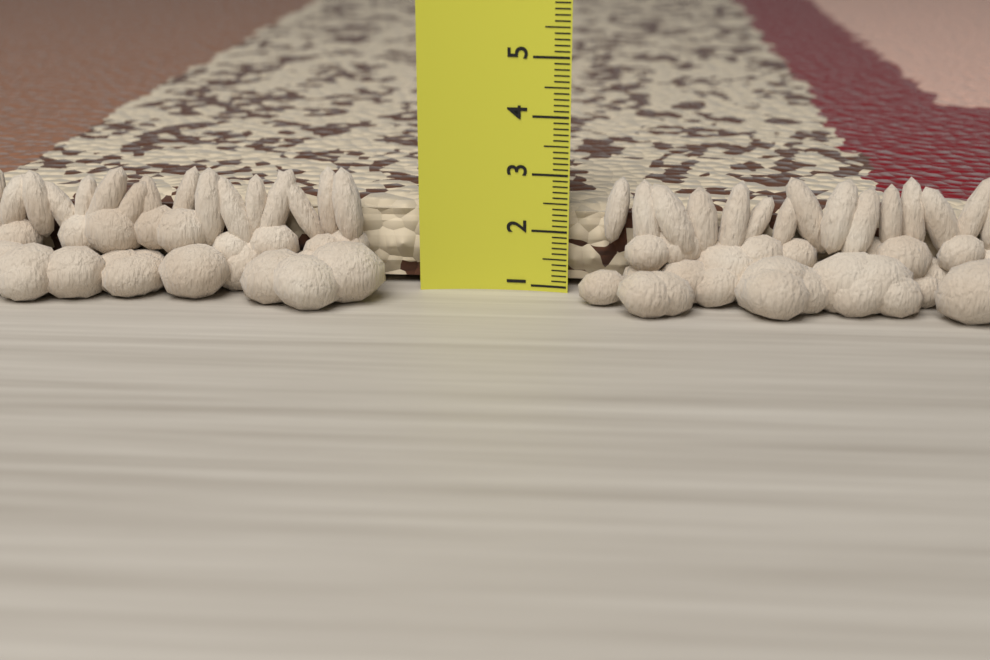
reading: 2.4 (no unit)
